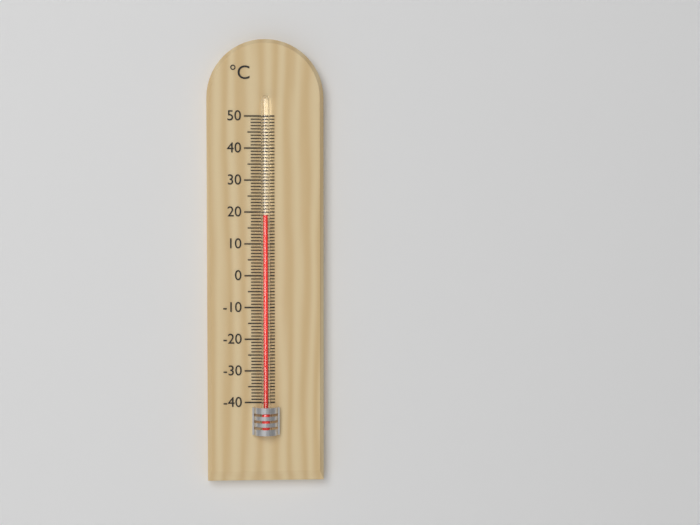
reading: 19 °C
